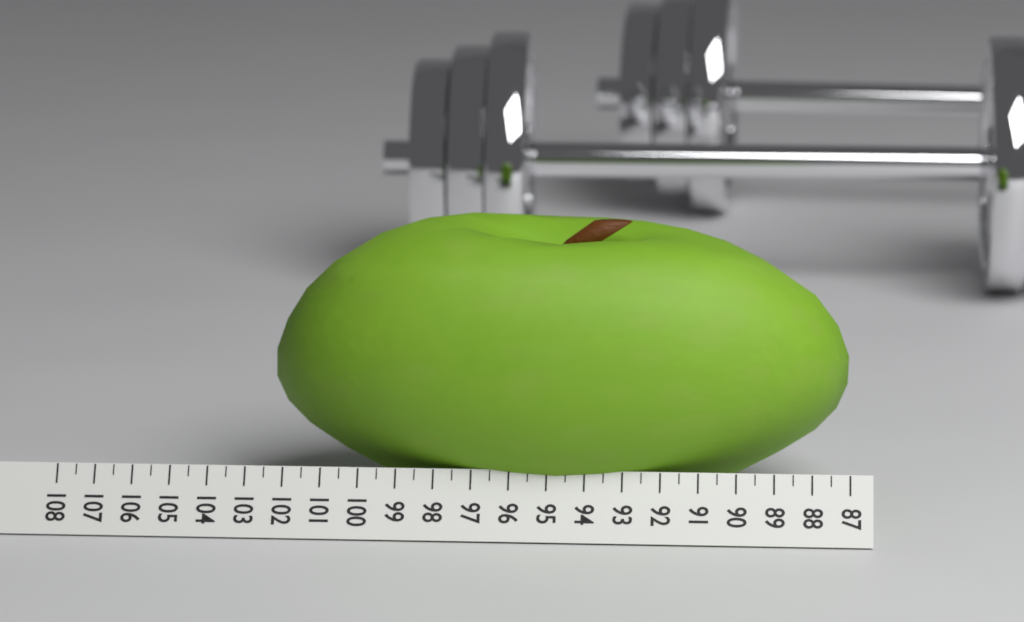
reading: 102.5 (no unit)
